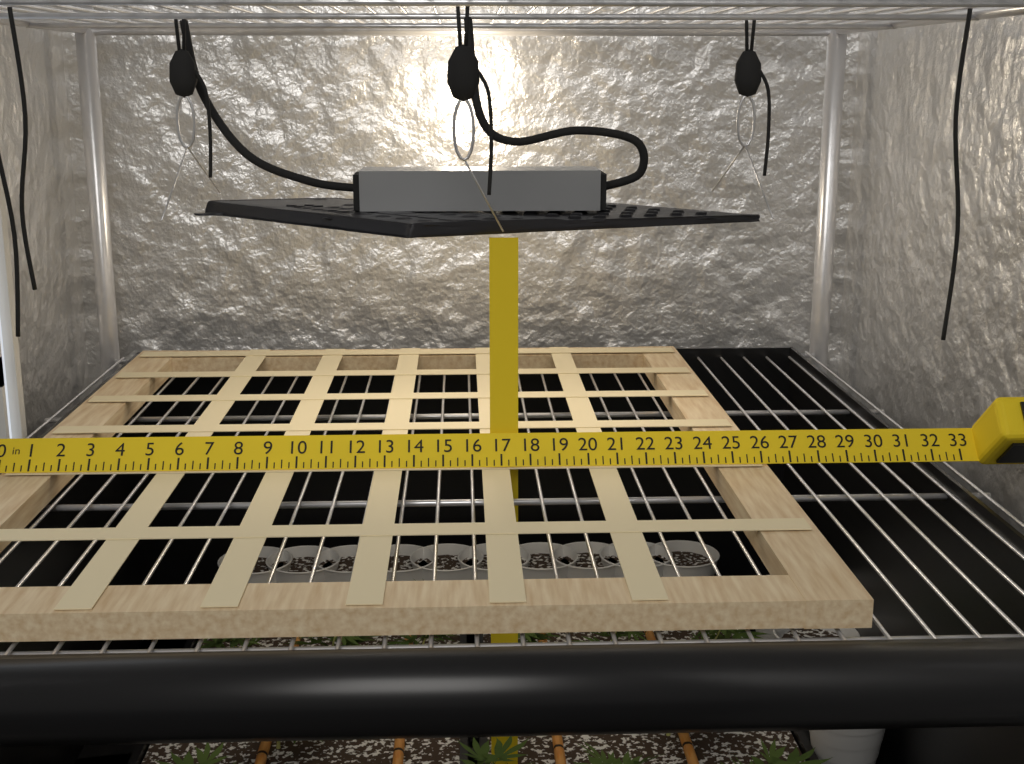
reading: 26.25 in
